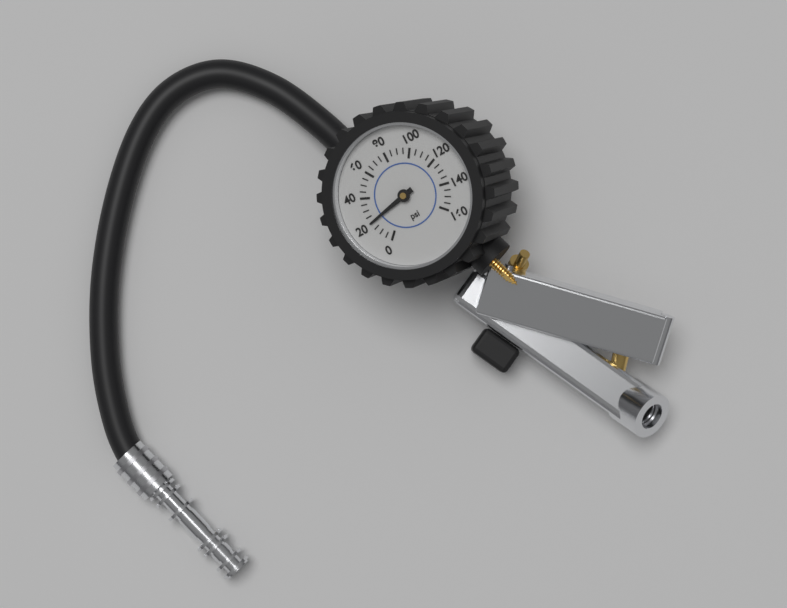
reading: 20 psi
